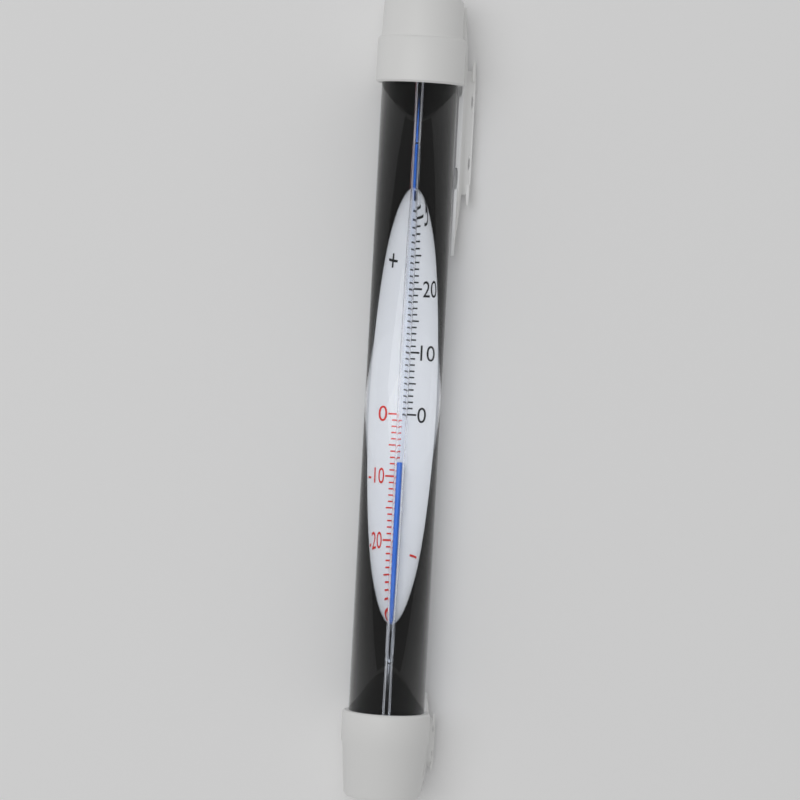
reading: -8 °C
